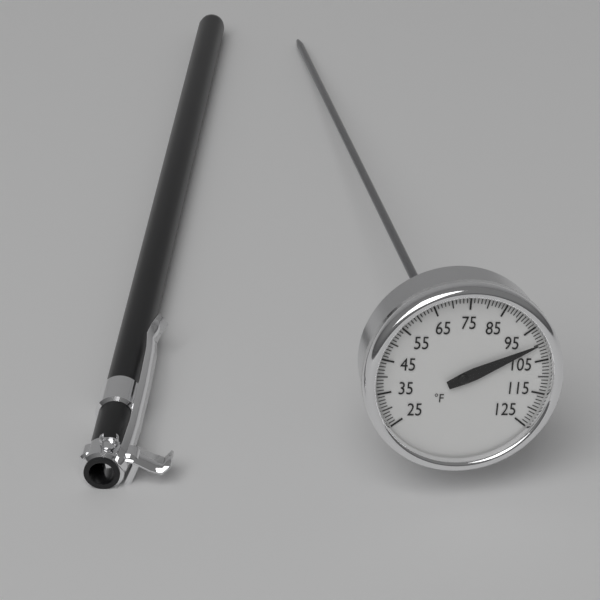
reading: 100 °F
